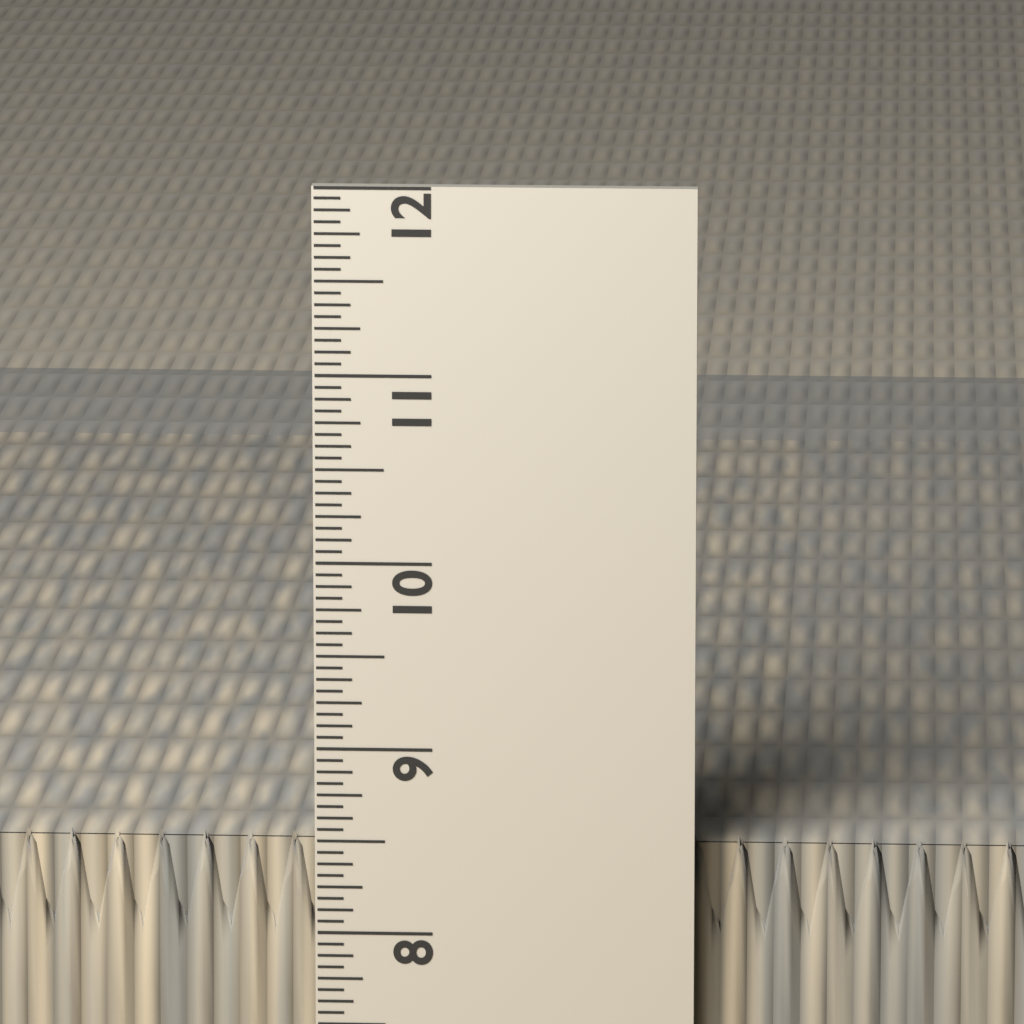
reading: 8.5000 in
